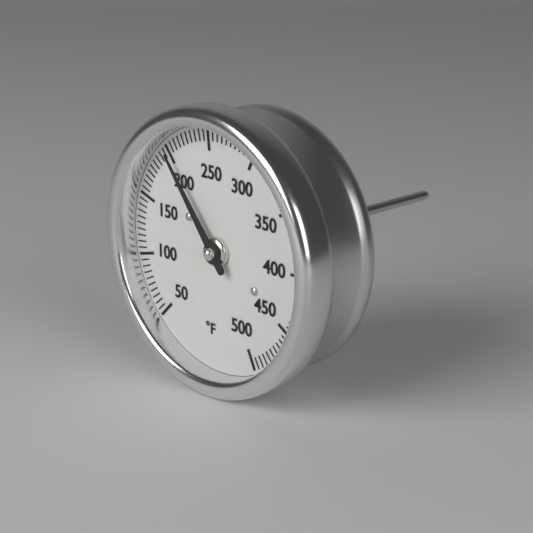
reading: 200 °F
